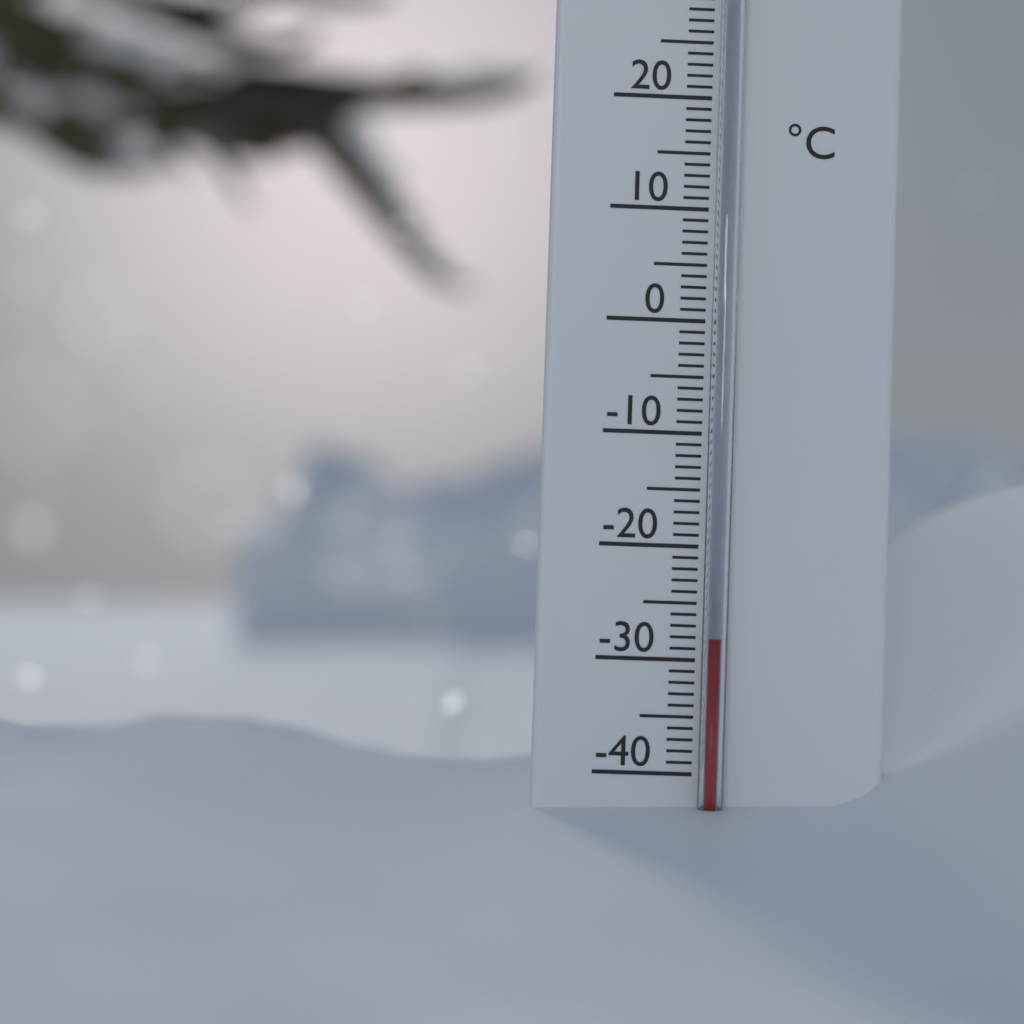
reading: -28 °C
